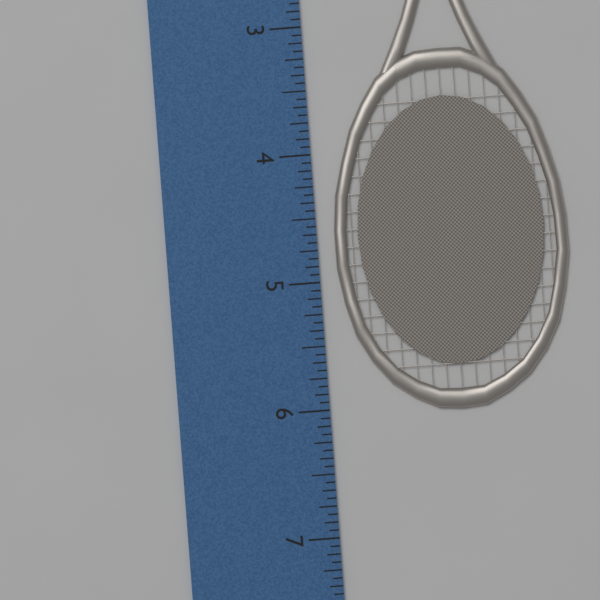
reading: 6.0625 inch
